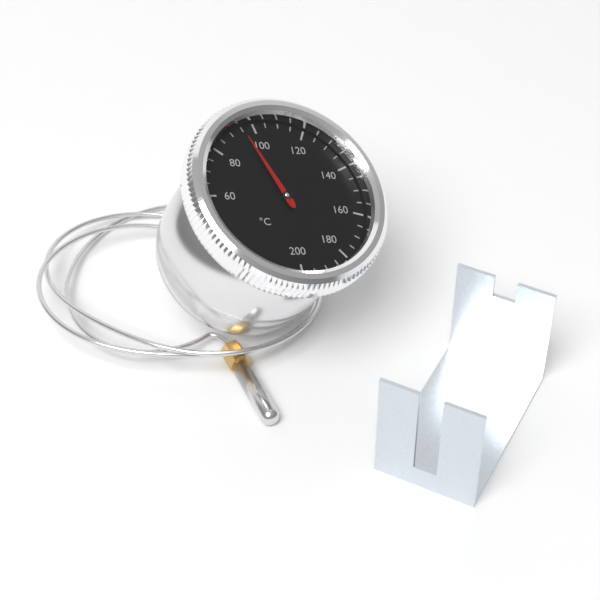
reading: 95 °C
